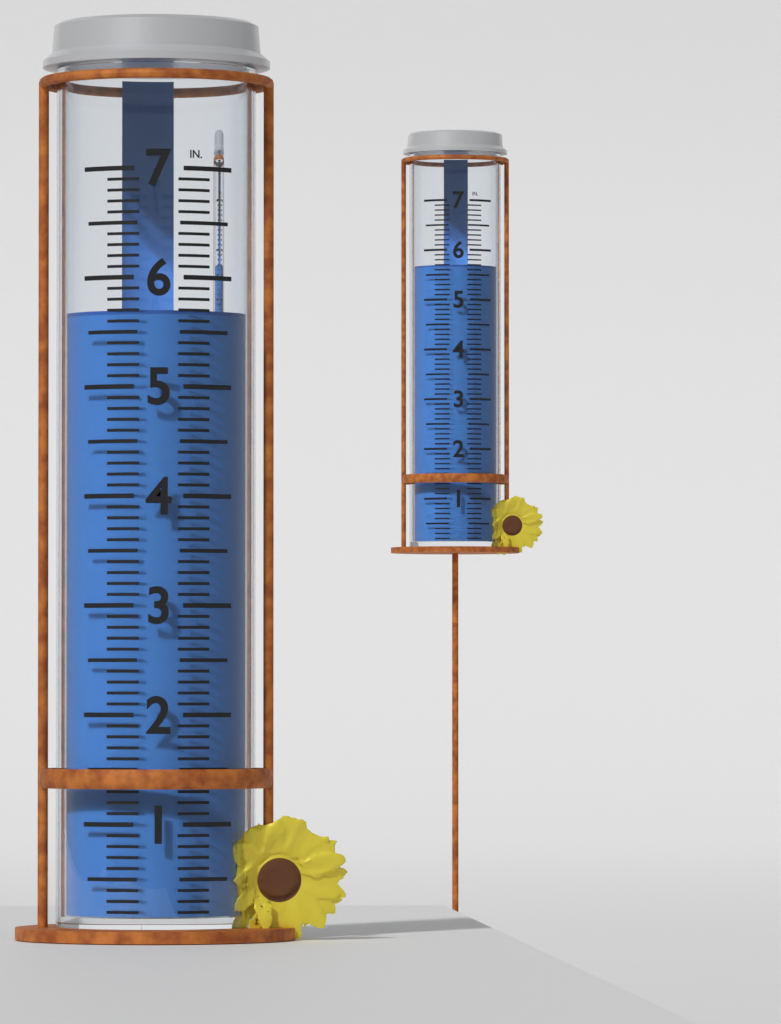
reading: 5.7 in
